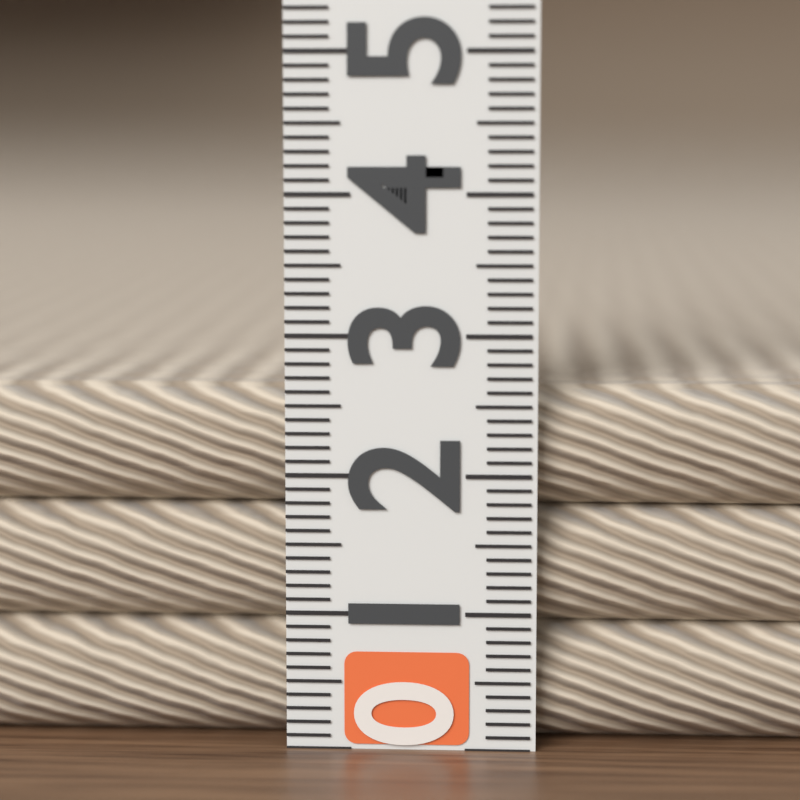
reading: 2.6 (no unit)
